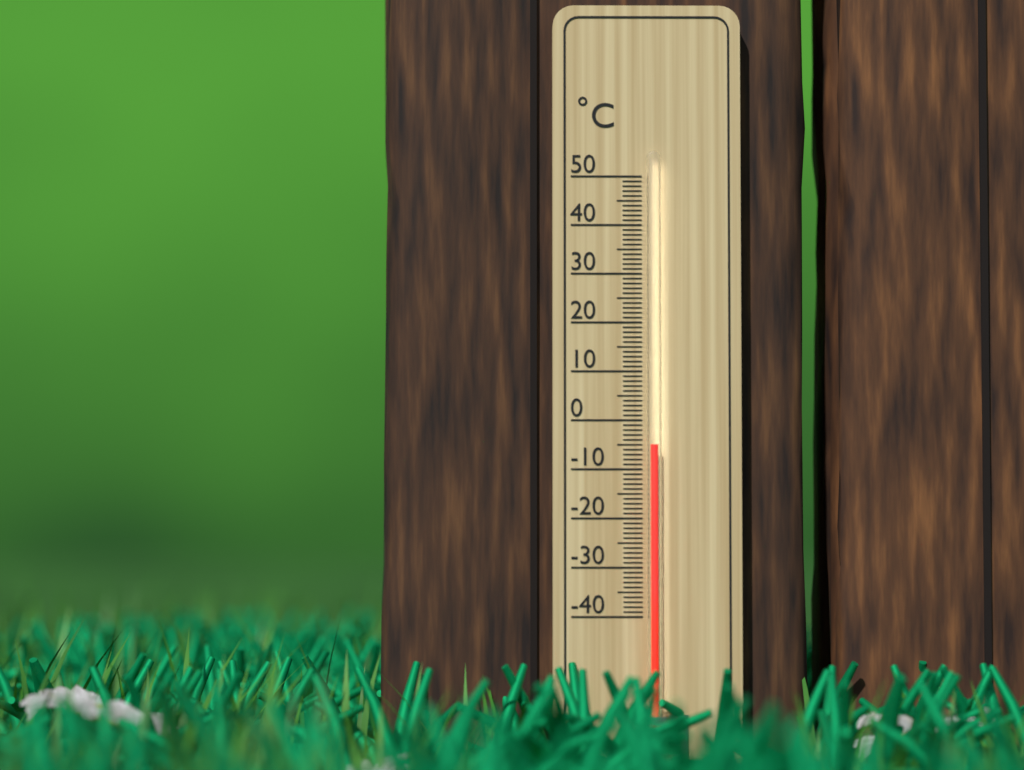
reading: -5 °C
